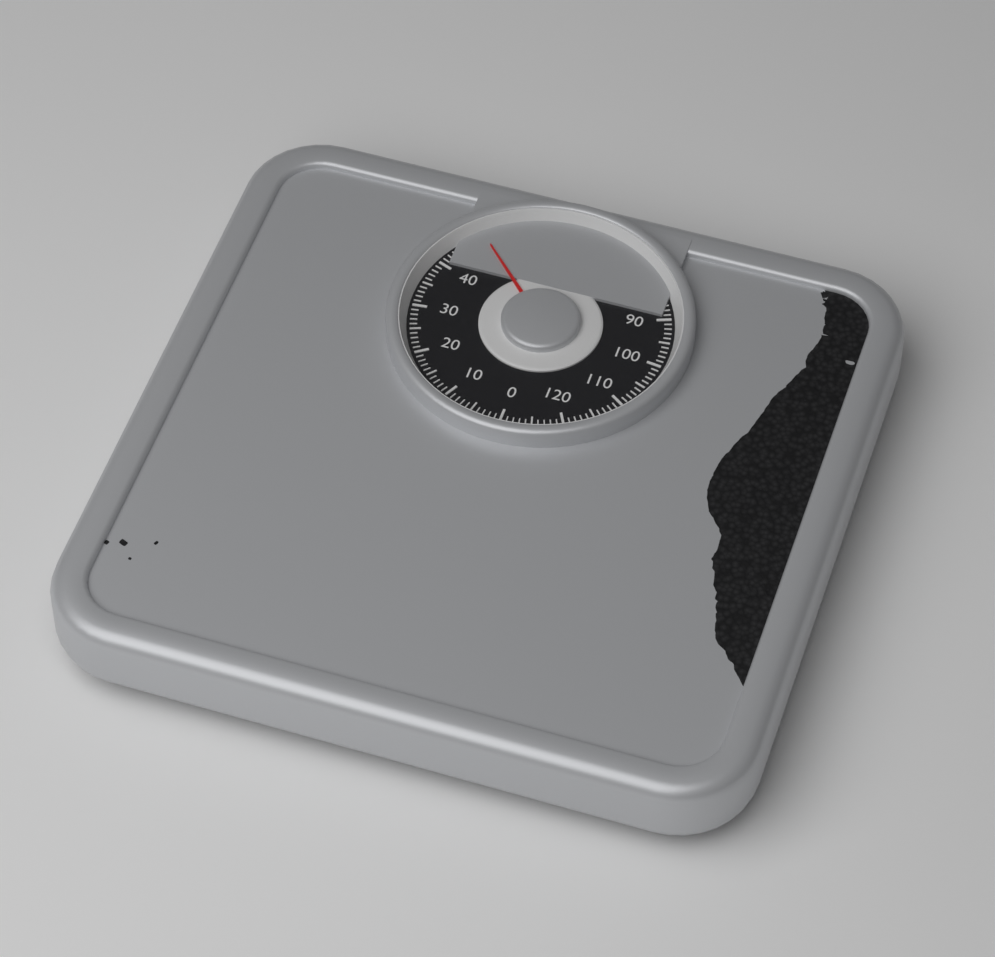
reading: 49 kg
